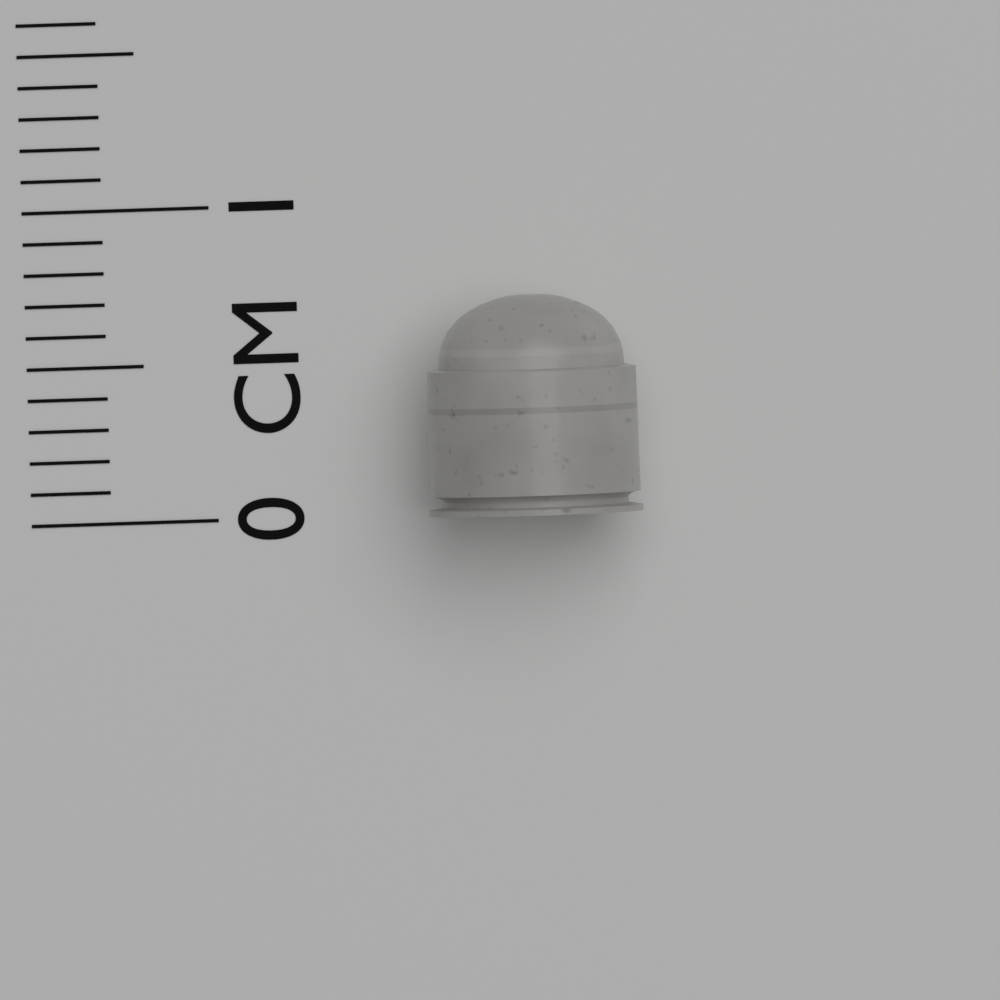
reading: 0.7 cm
